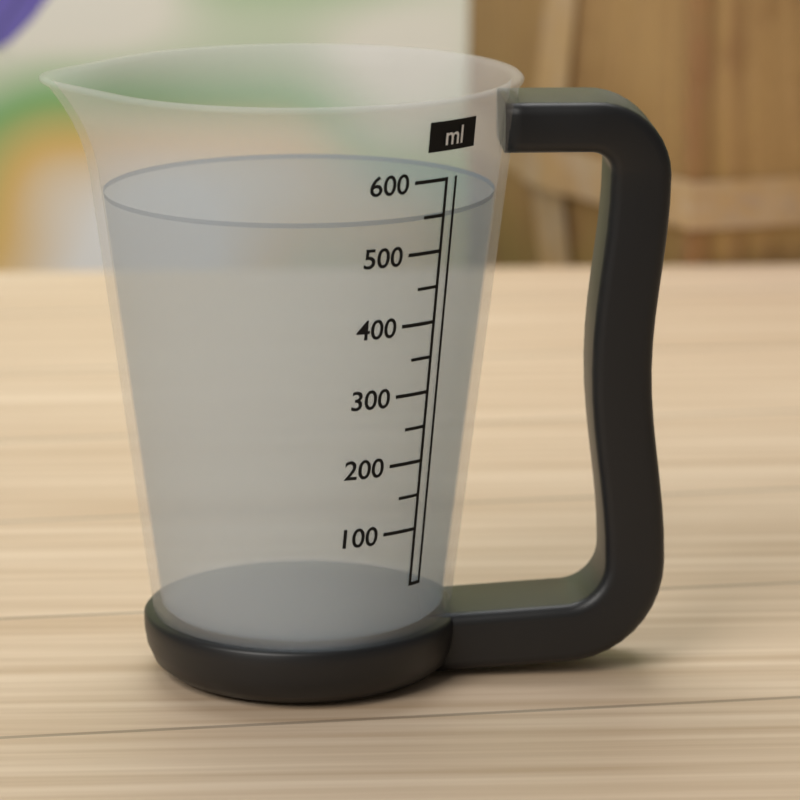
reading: 550 ml
